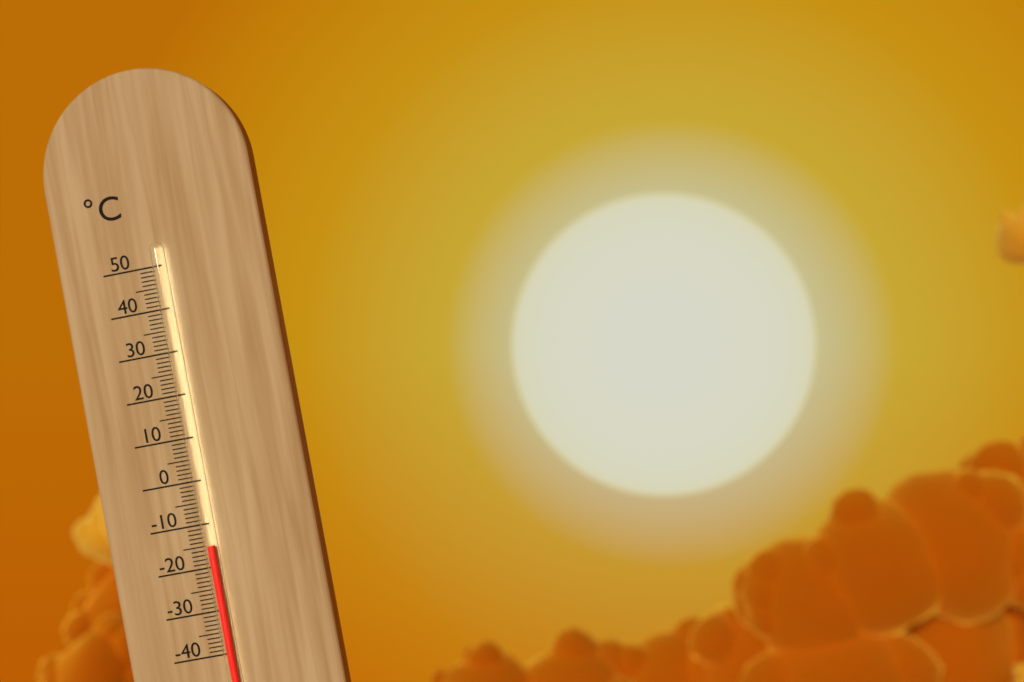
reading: -15 °C
